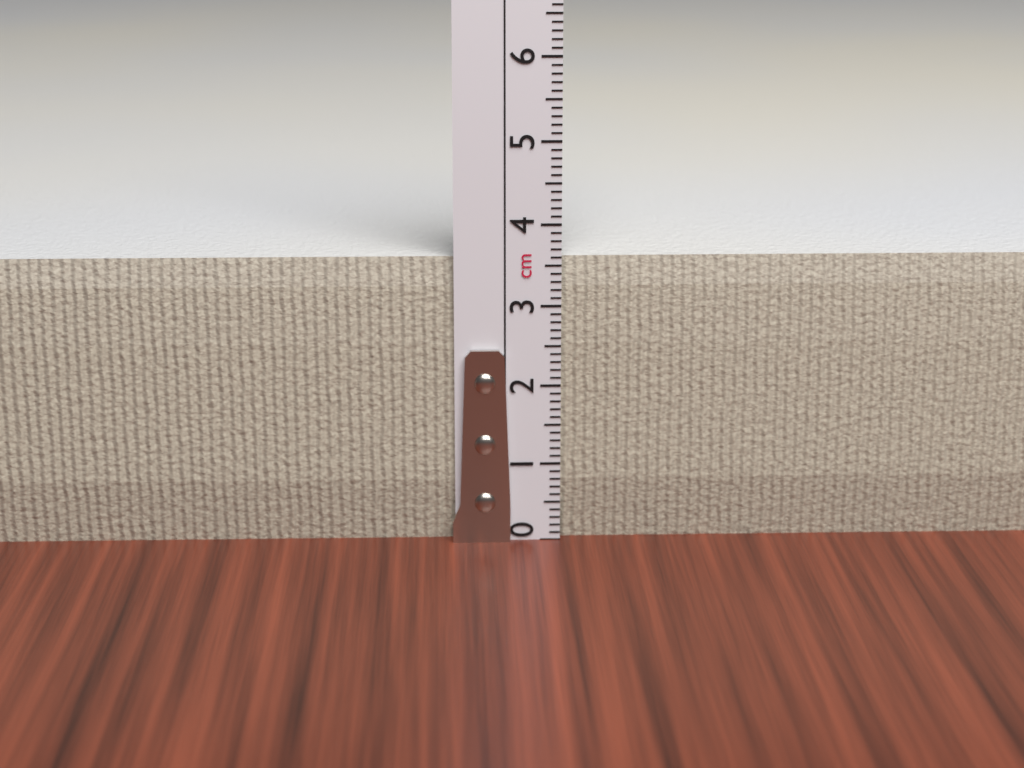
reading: 3.6 cm
